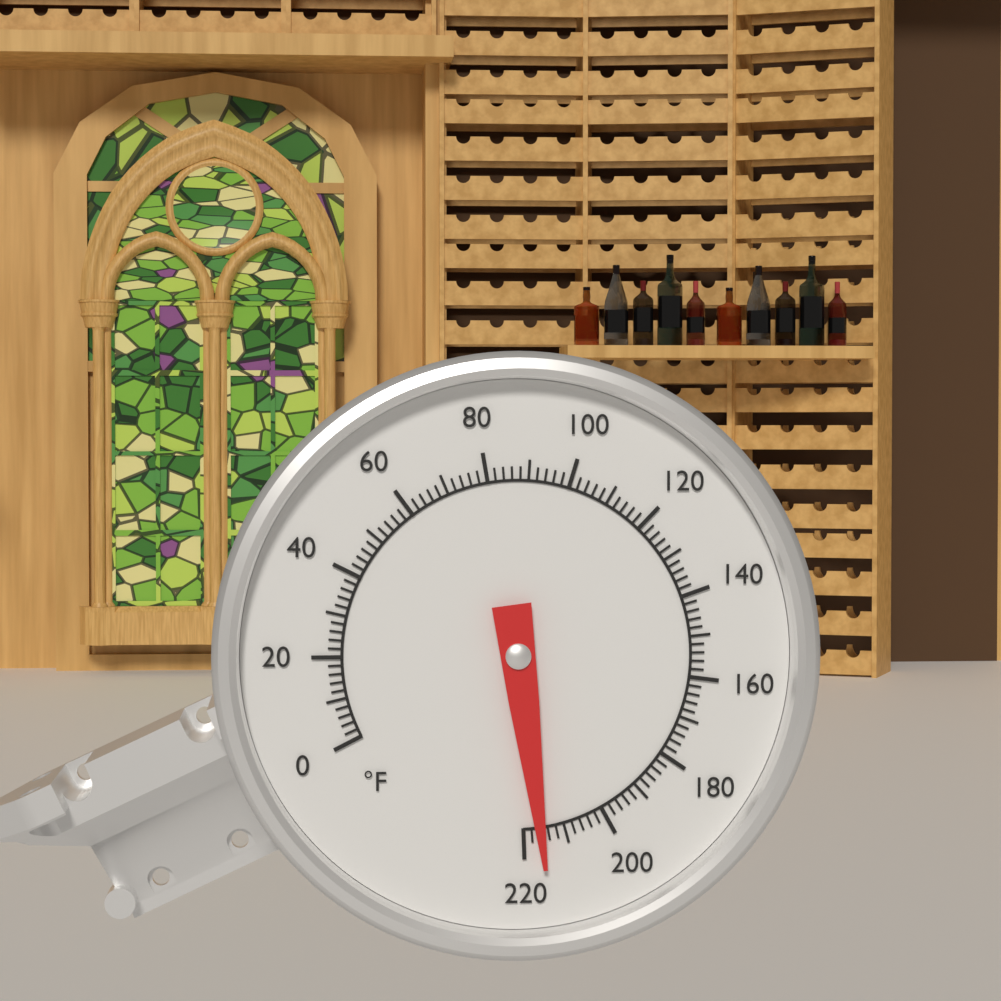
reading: 216 °F
